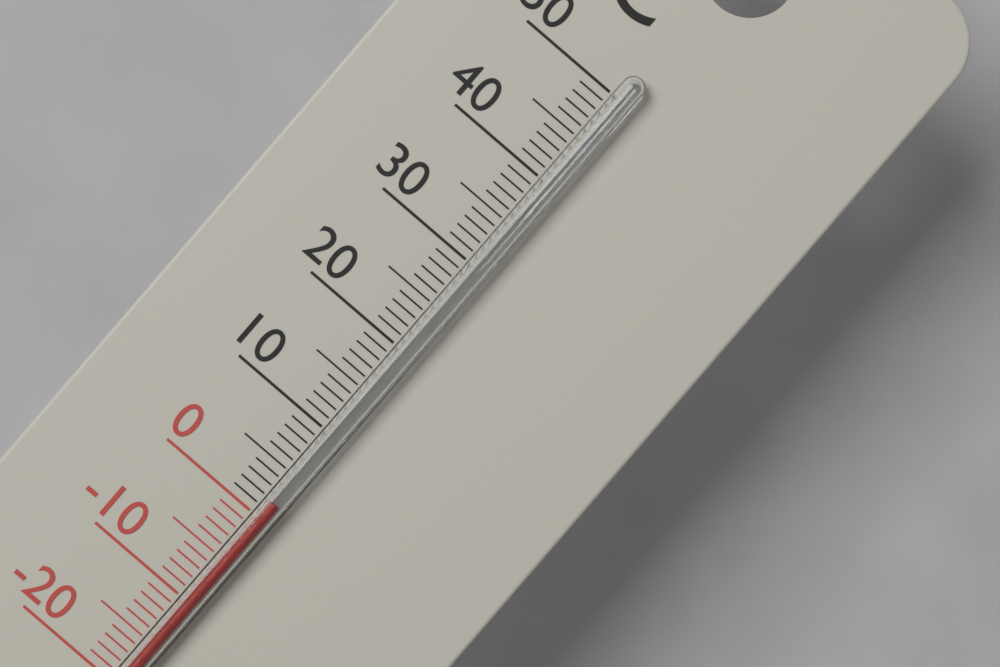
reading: 2 °C
